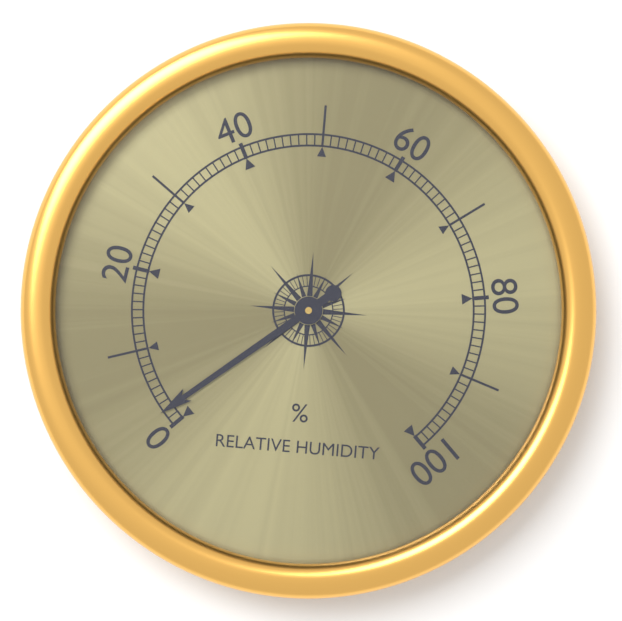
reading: 2 %
